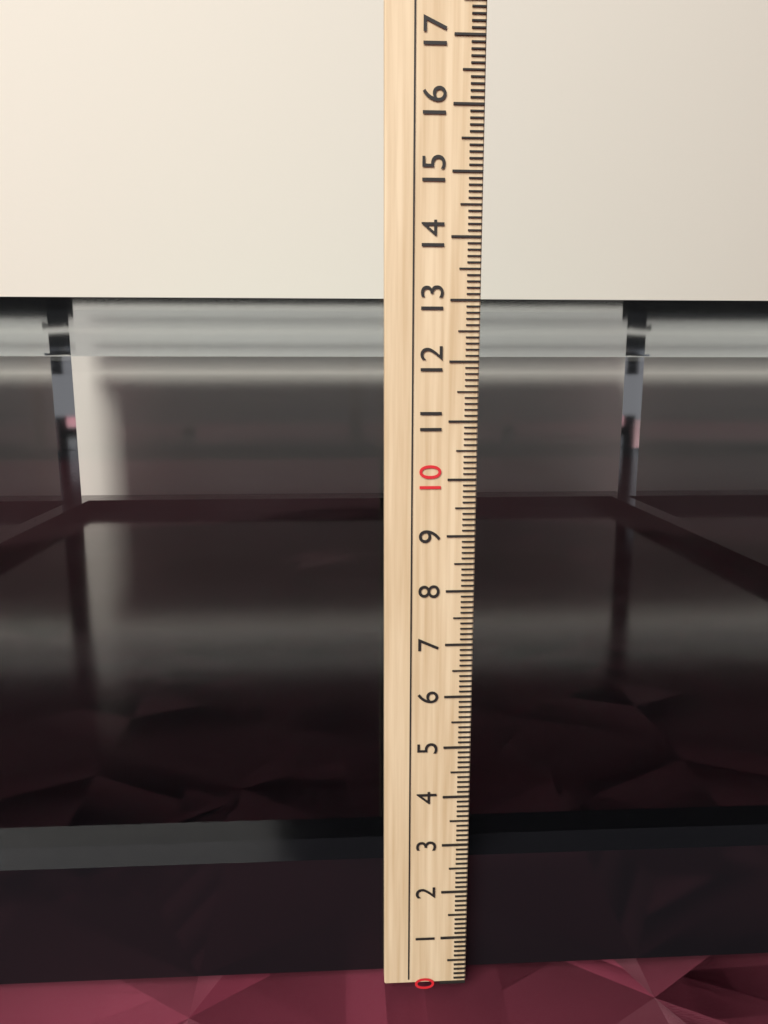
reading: 13.1 cm
